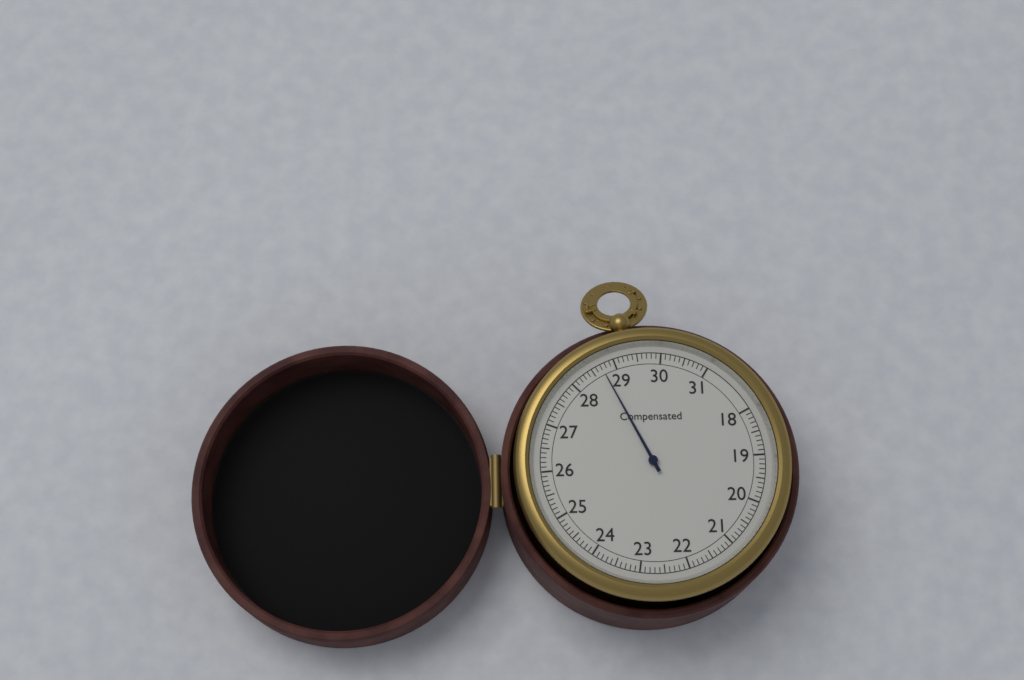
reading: 28.7 (no unit)
